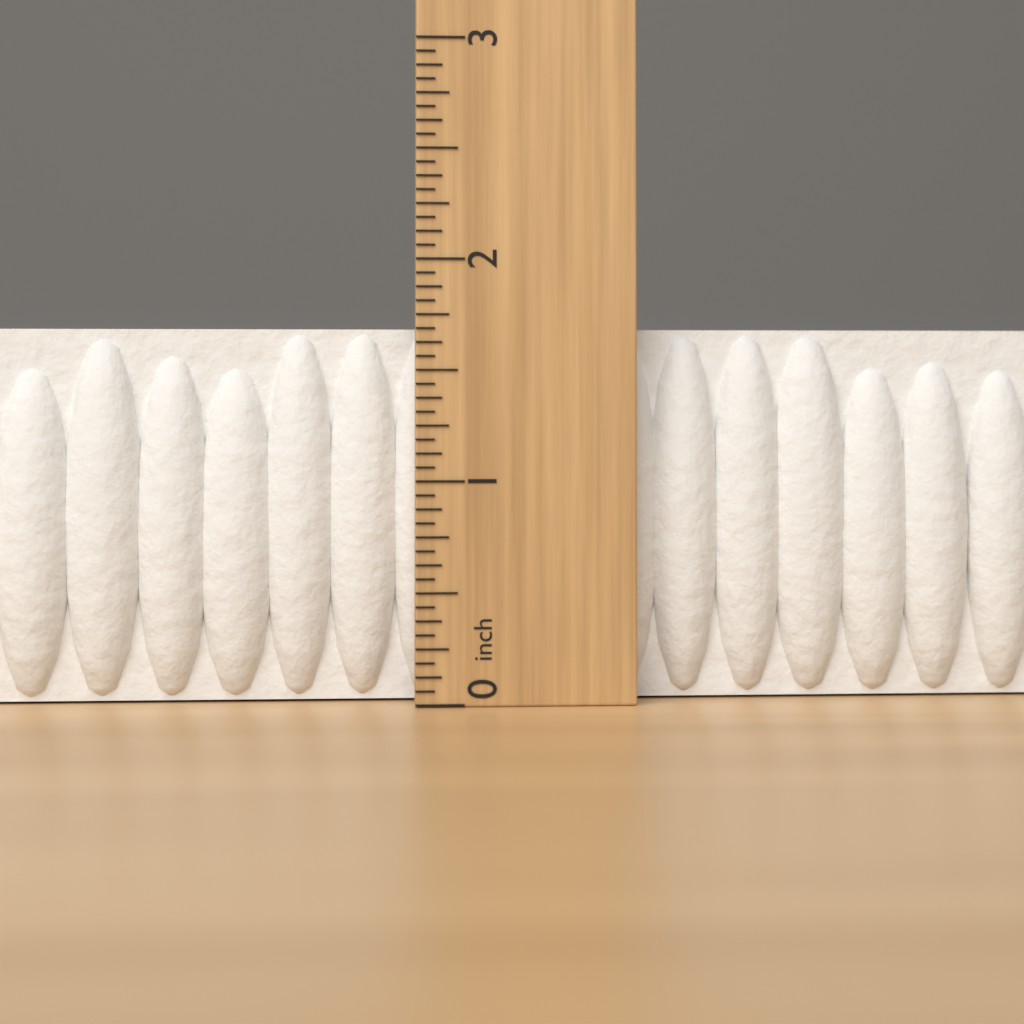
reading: 1.6875 inch
